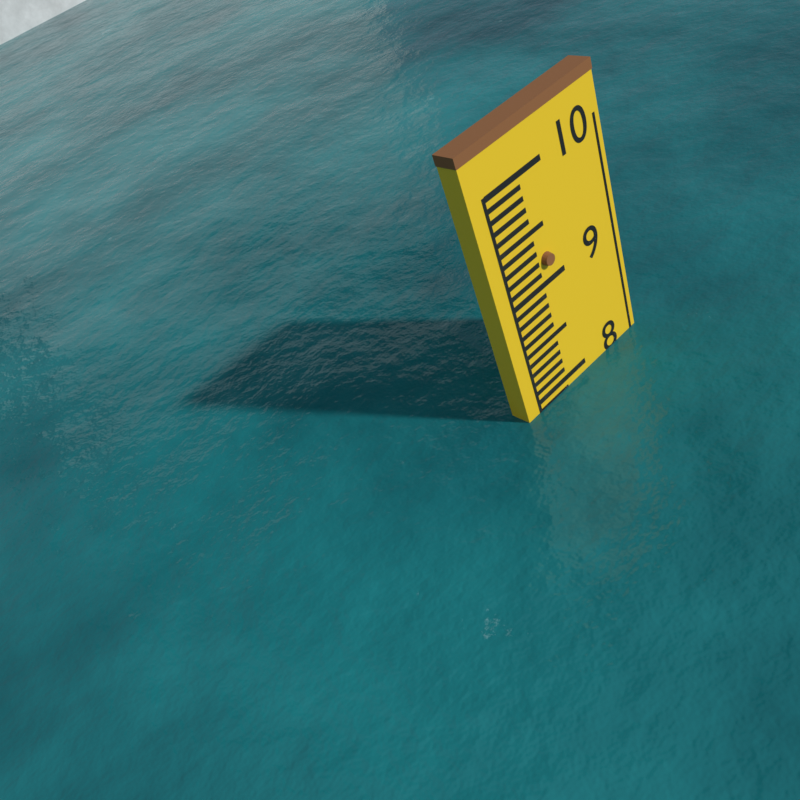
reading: 7.9 (no unit)
